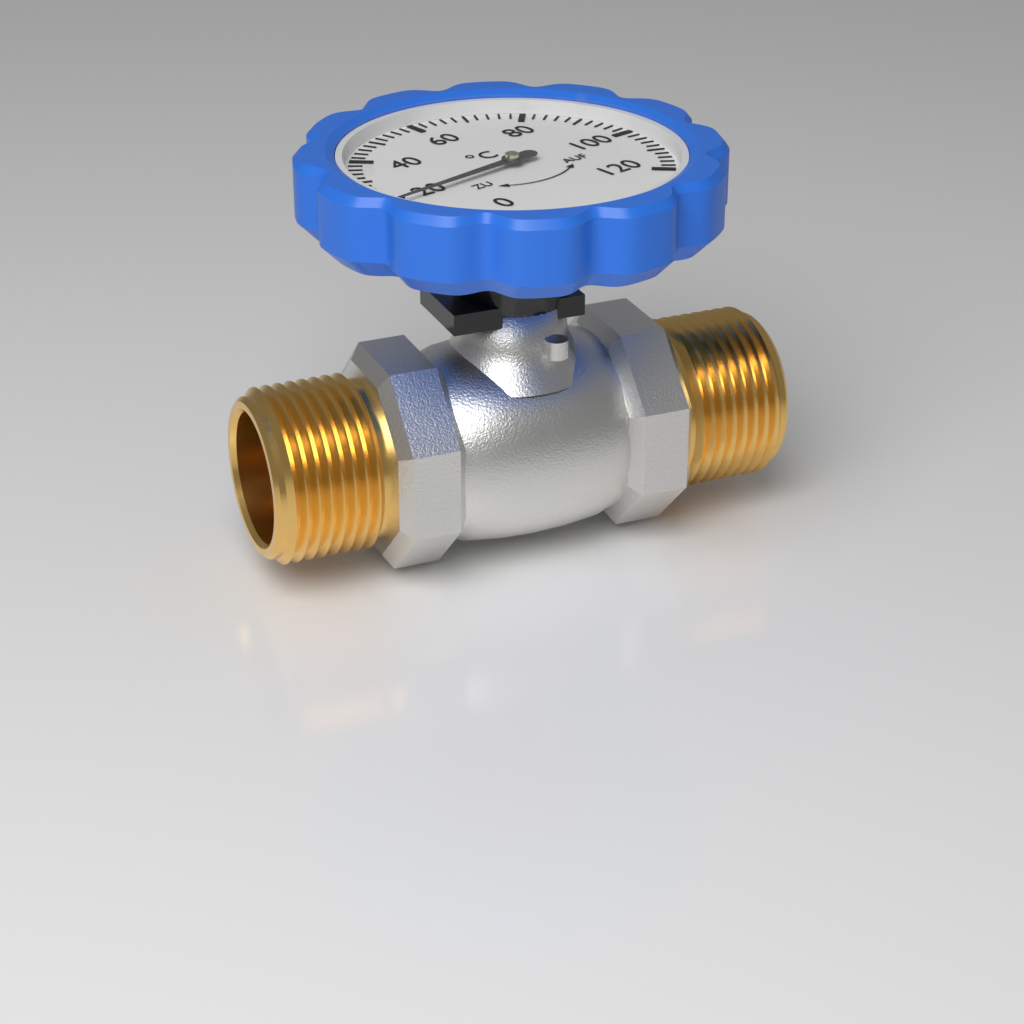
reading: 18 °C
